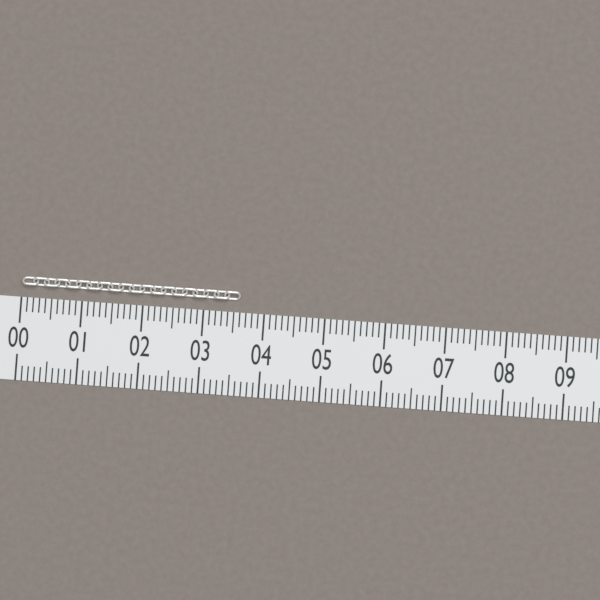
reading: 3.6 (no unit)
